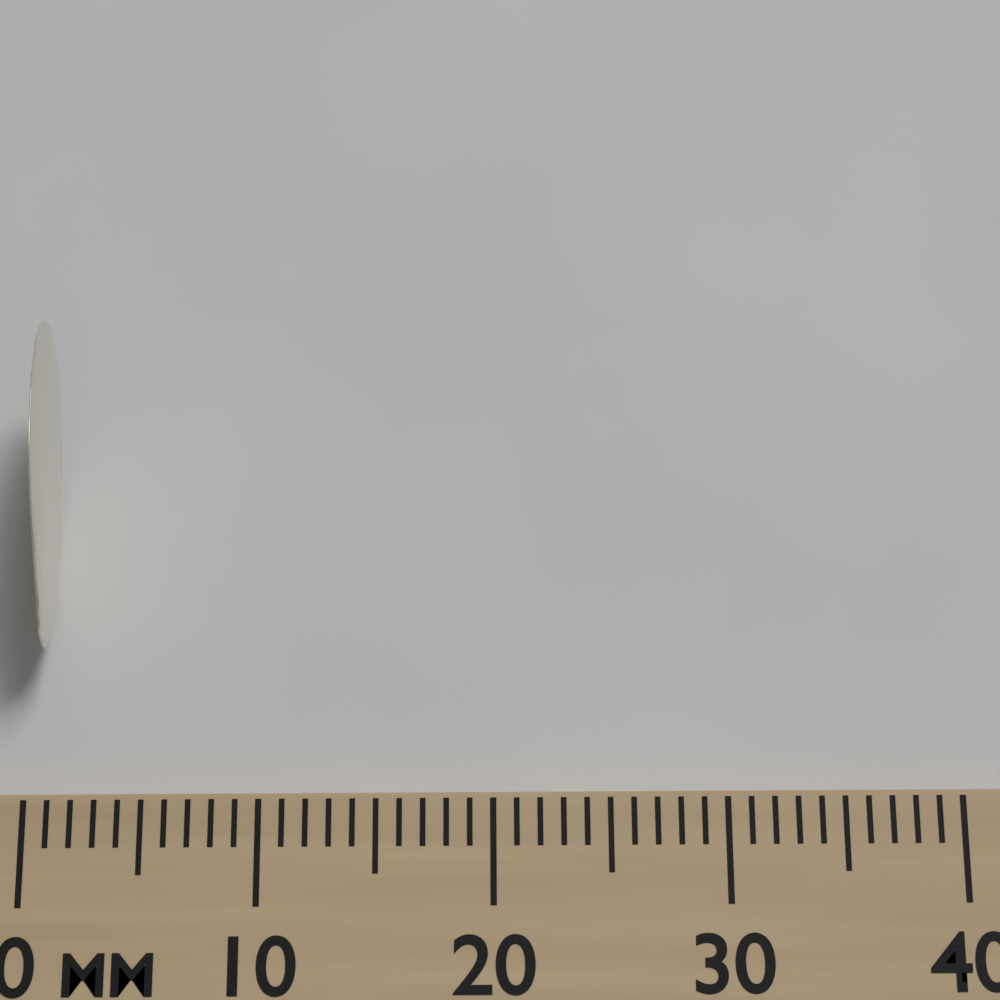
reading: 1 mm
